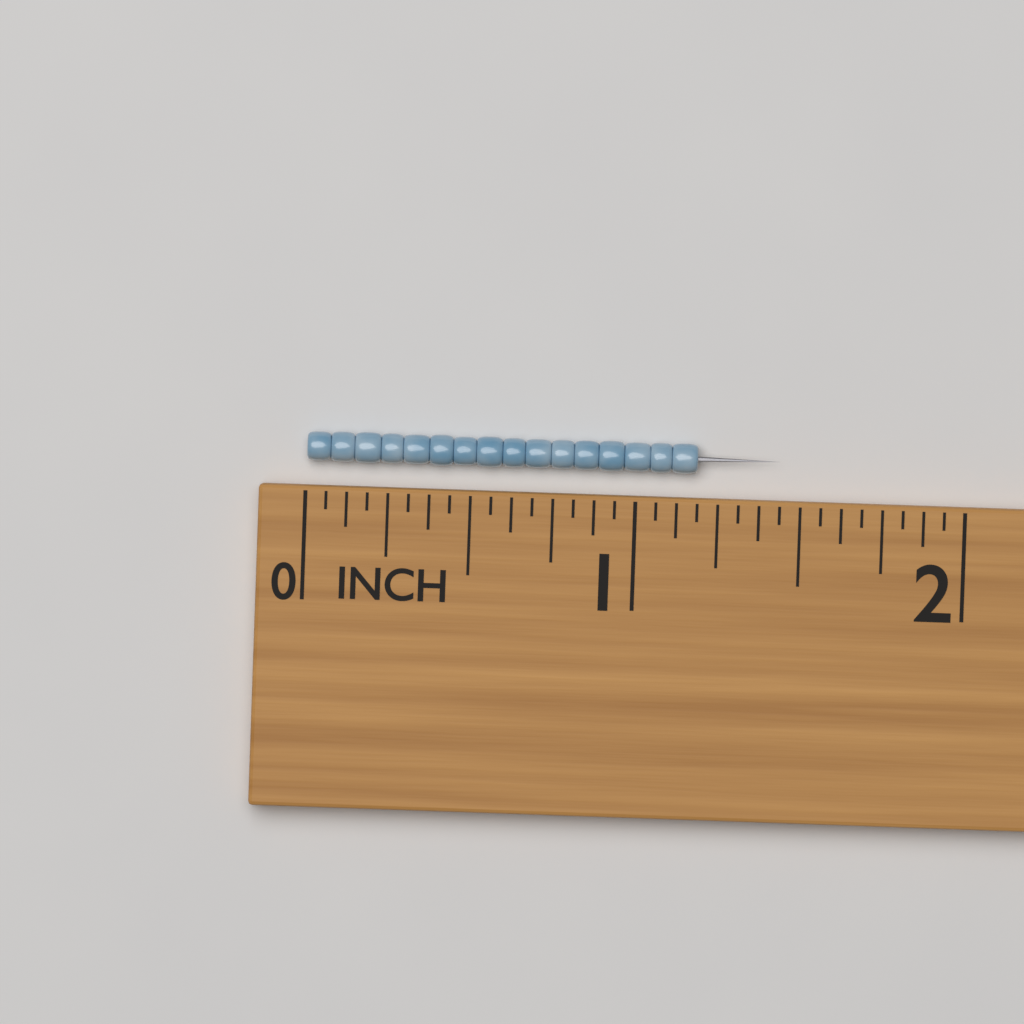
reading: 1.1875 in
